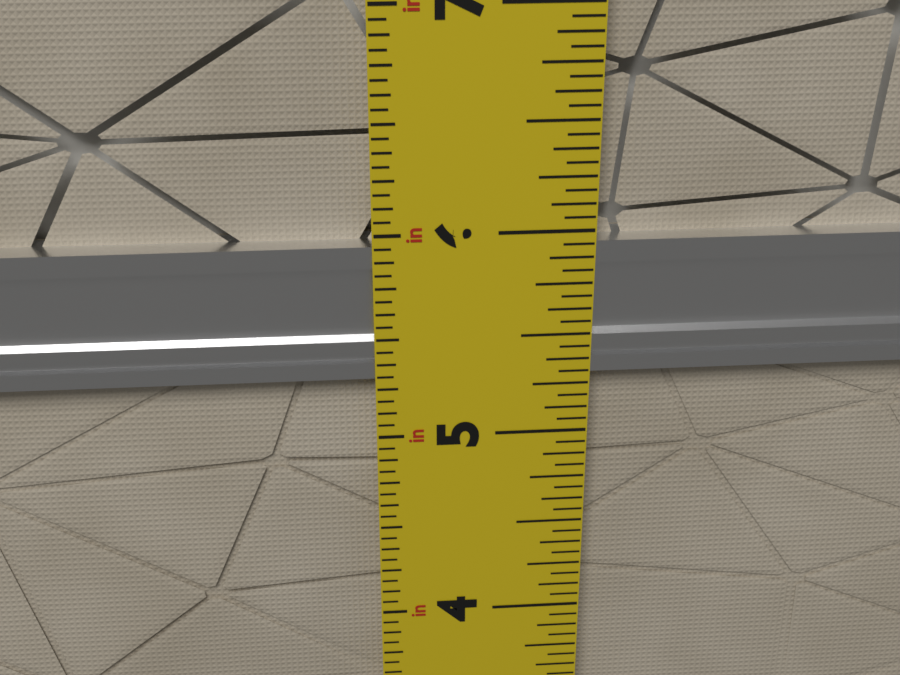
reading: 5.9375 in
